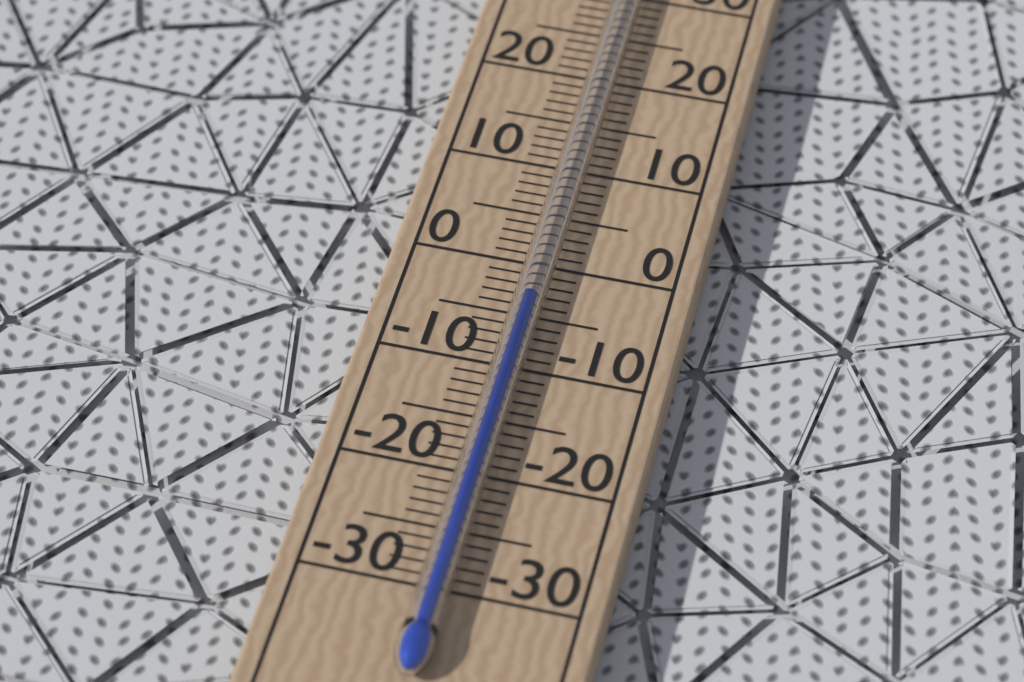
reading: -4 °C
